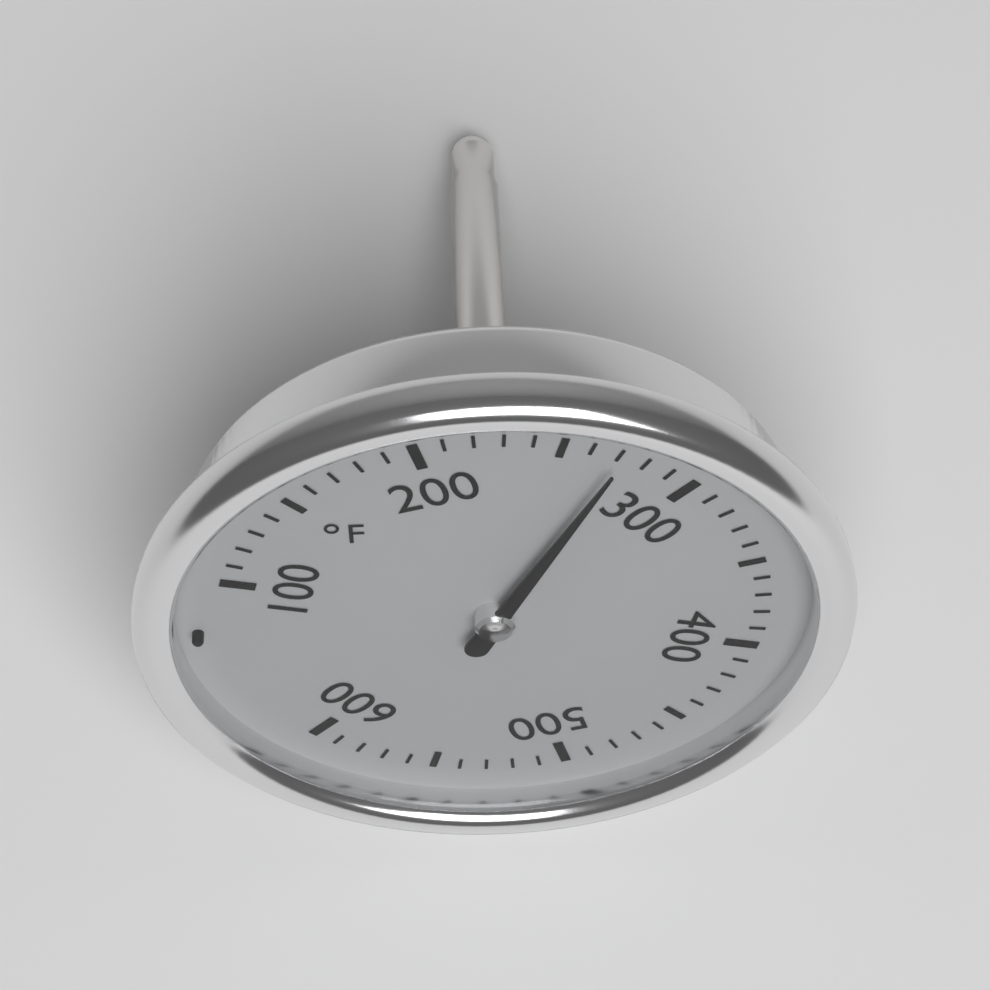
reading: 270 °F
